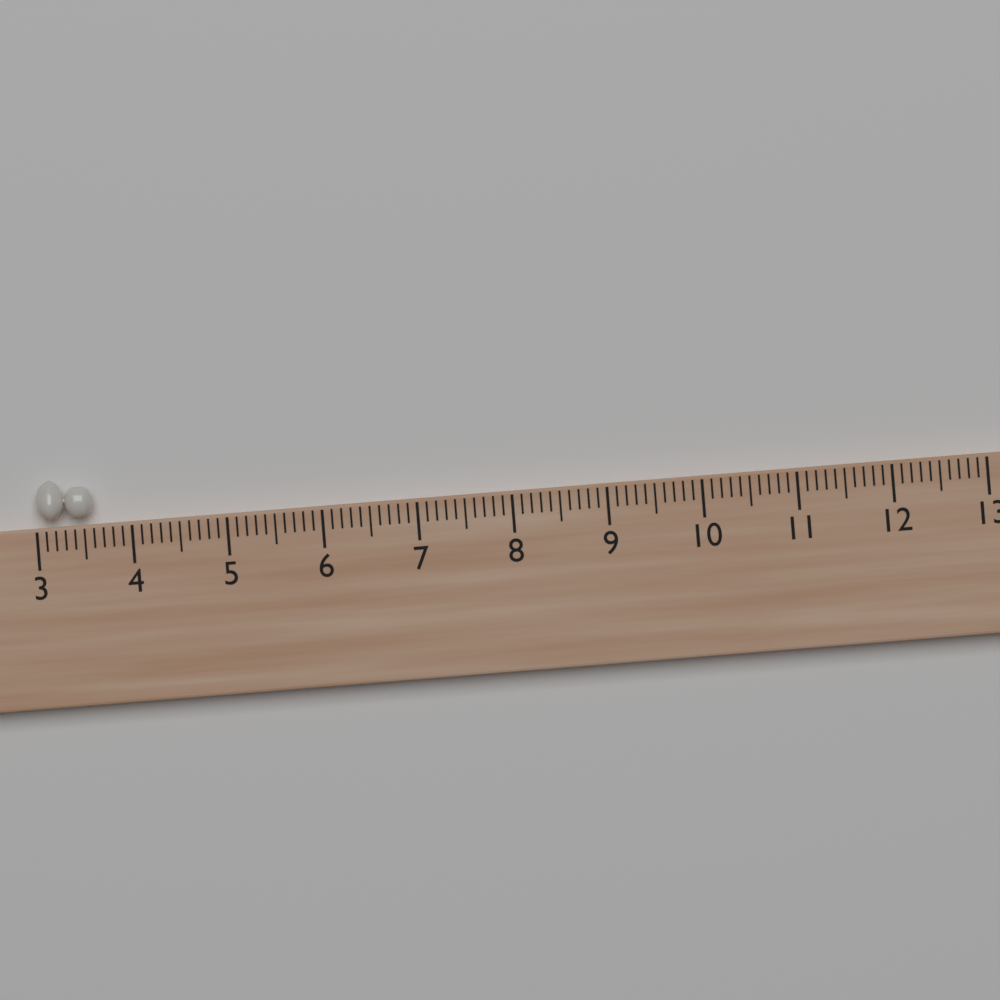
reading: 3.6 (no unit)
